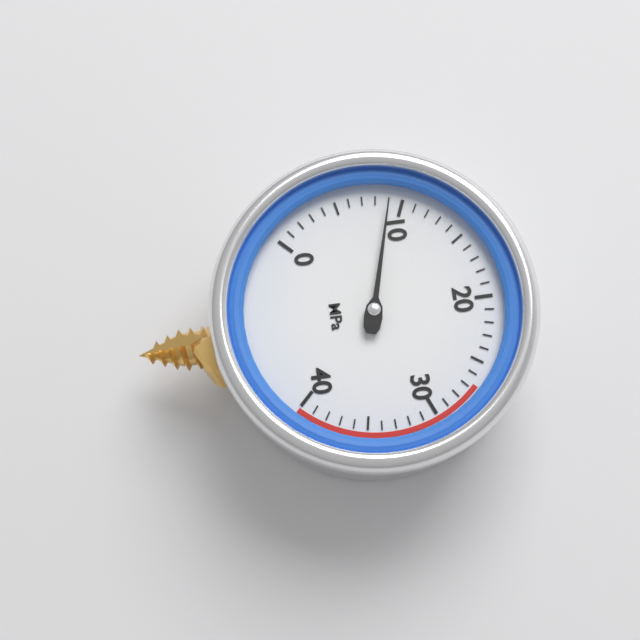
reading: 9 MPa
